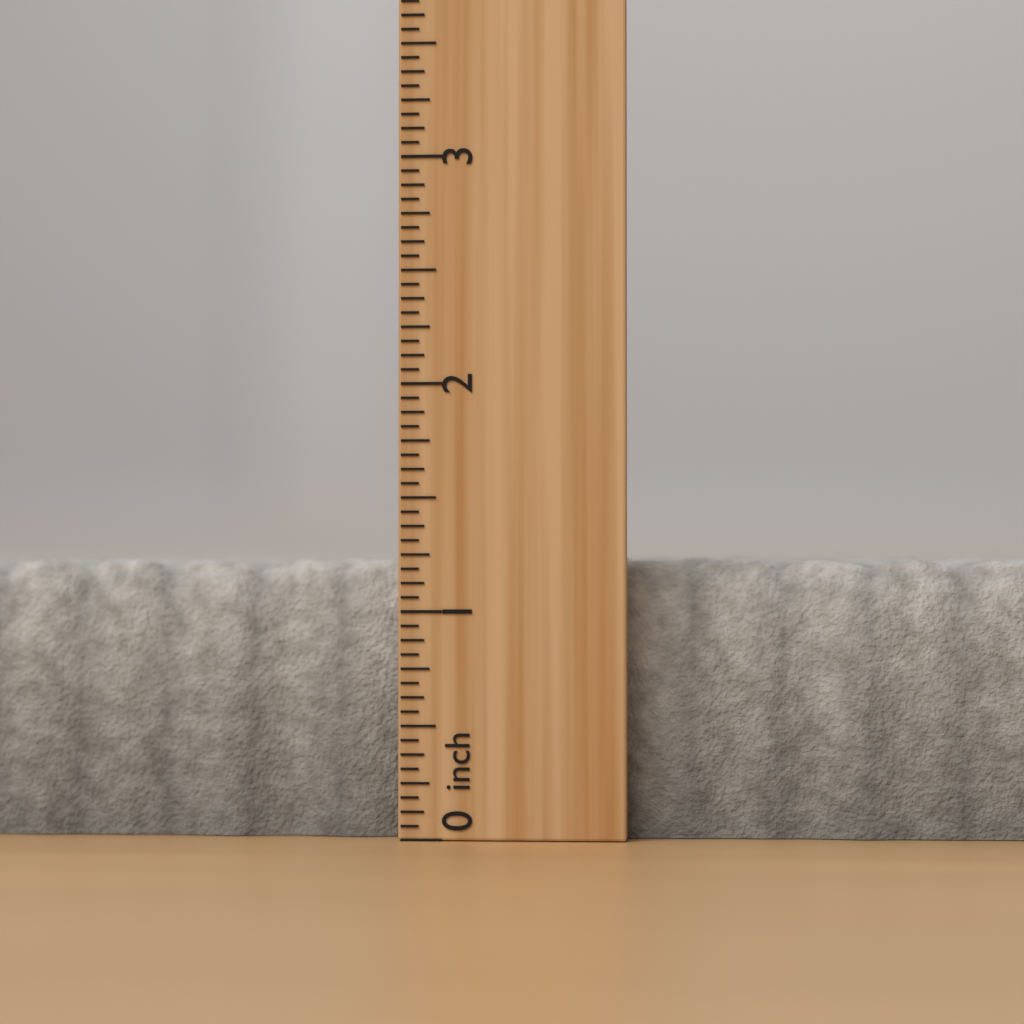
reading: 1.2500 inch
